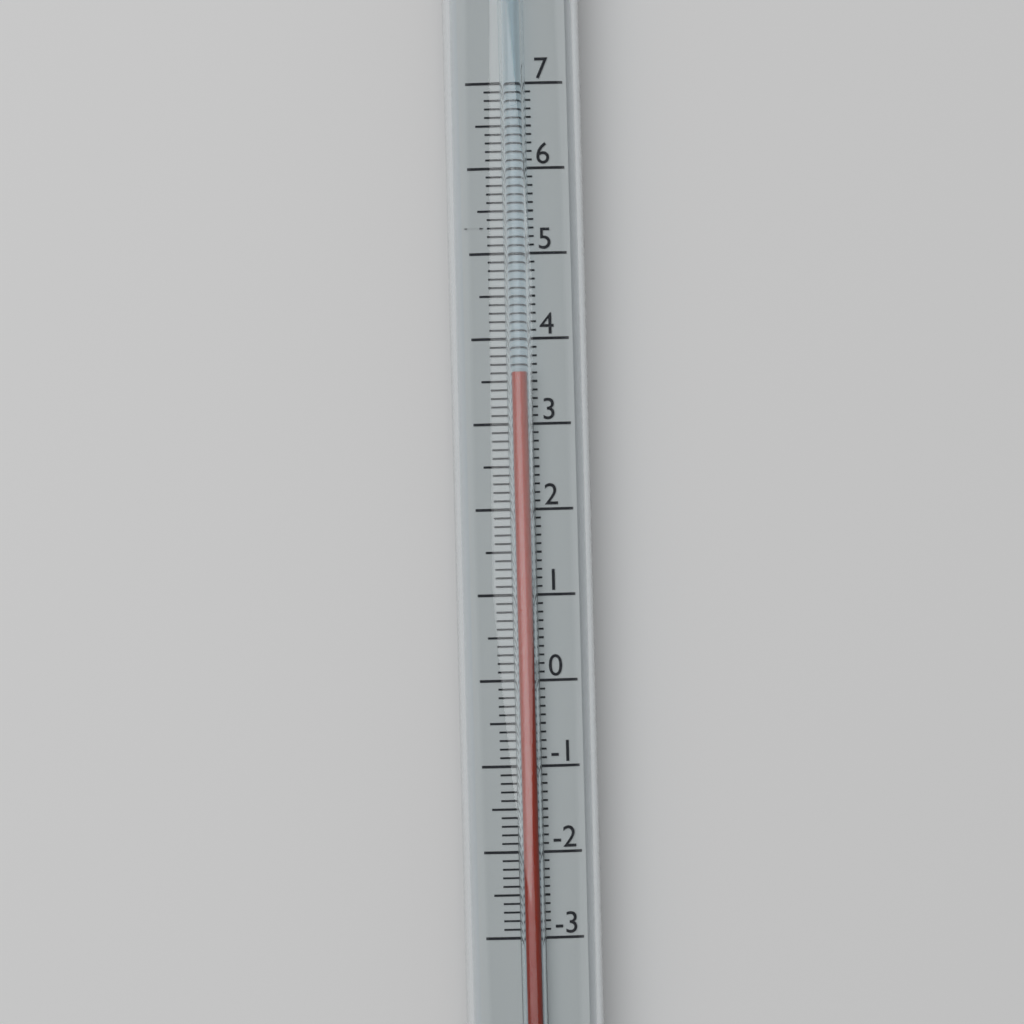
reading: 3.6 (no unit)
